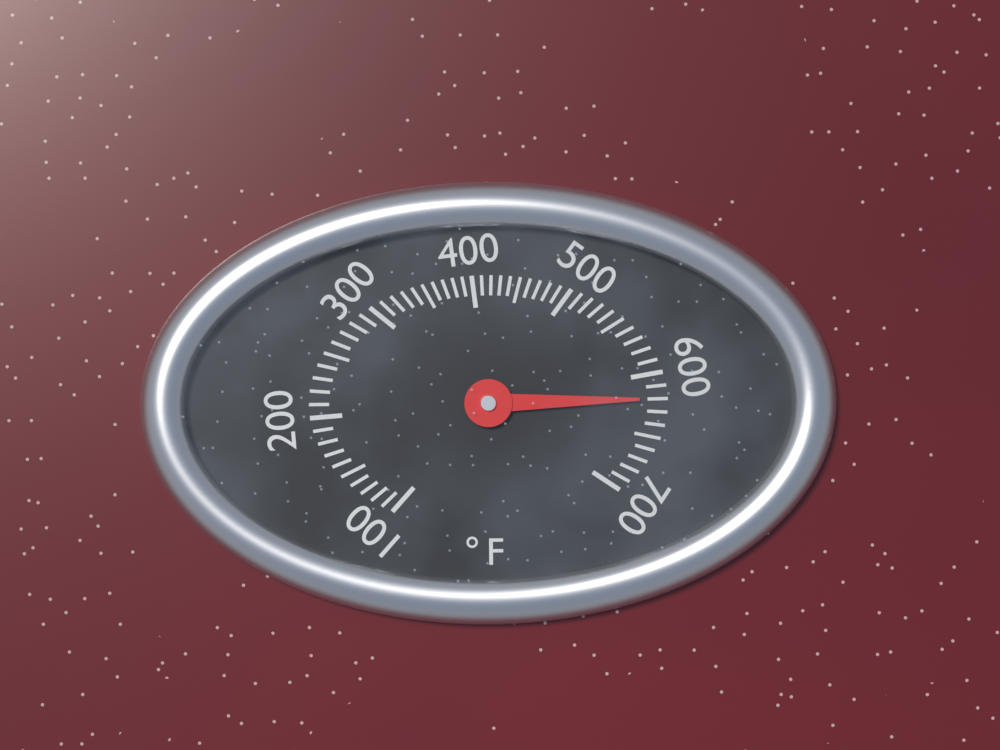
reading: 620 °F
